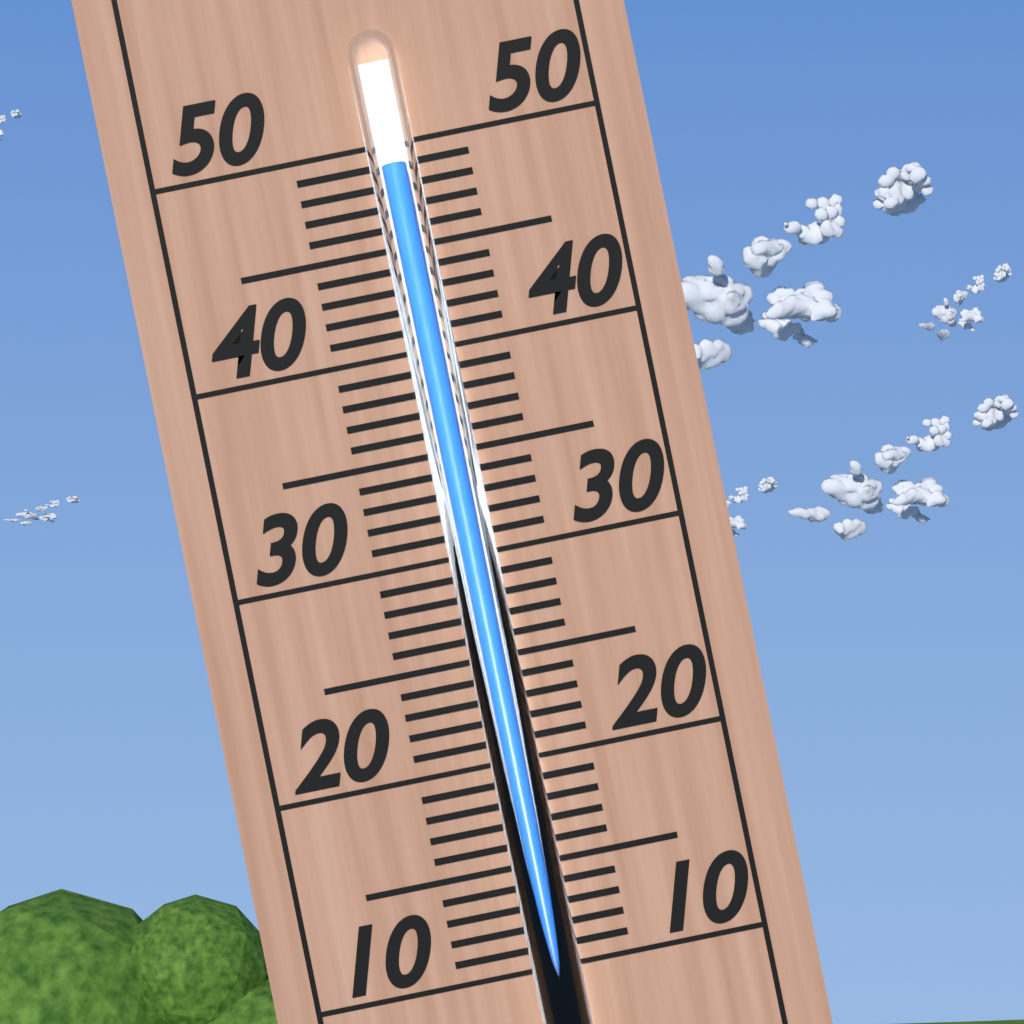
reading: 49 (no unit)
